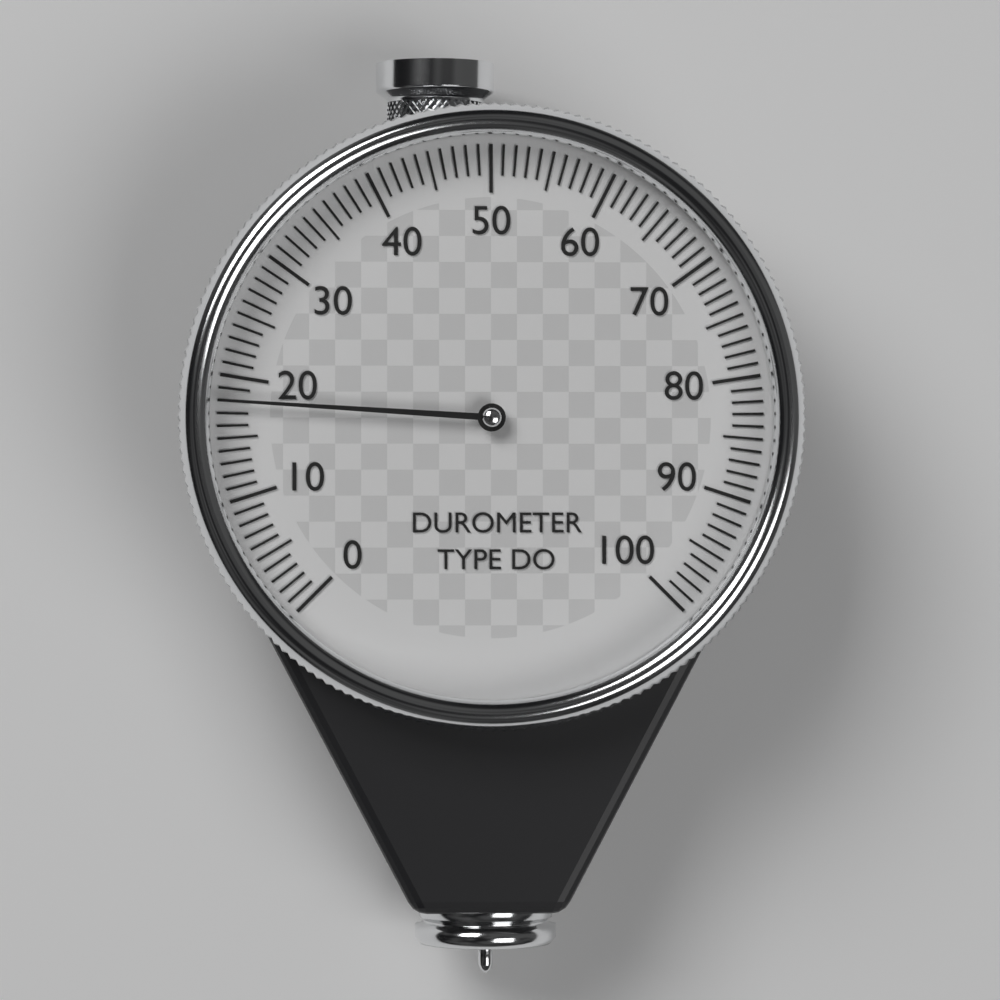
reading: 18 (no unit)
